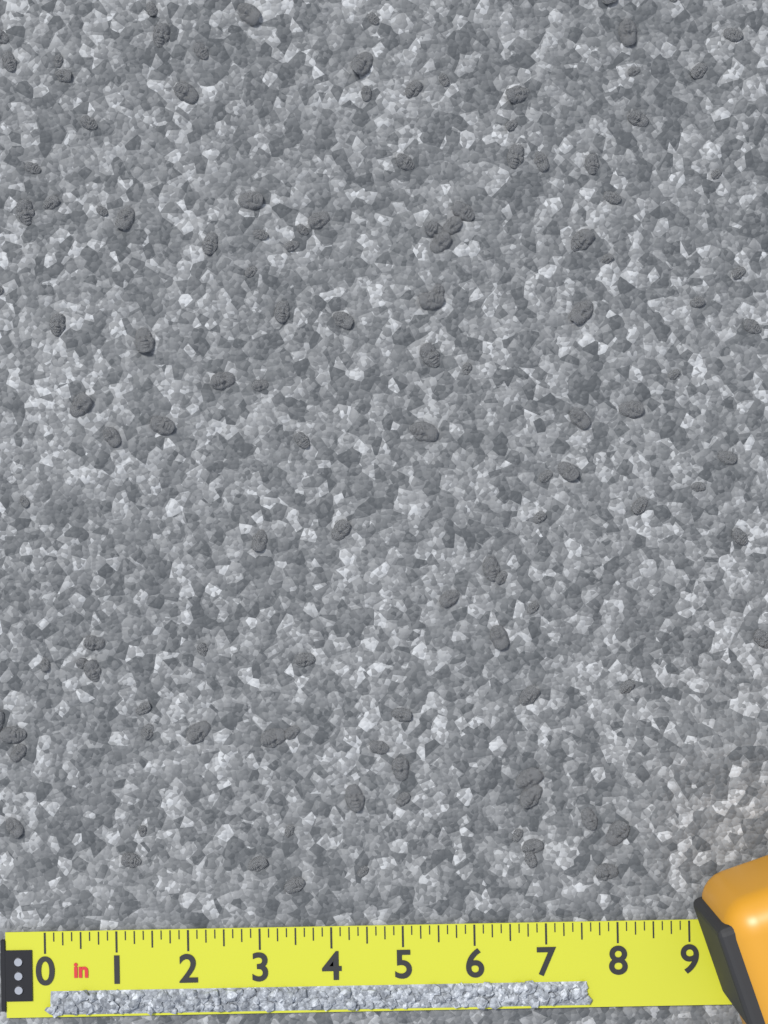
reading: 7.625 in
